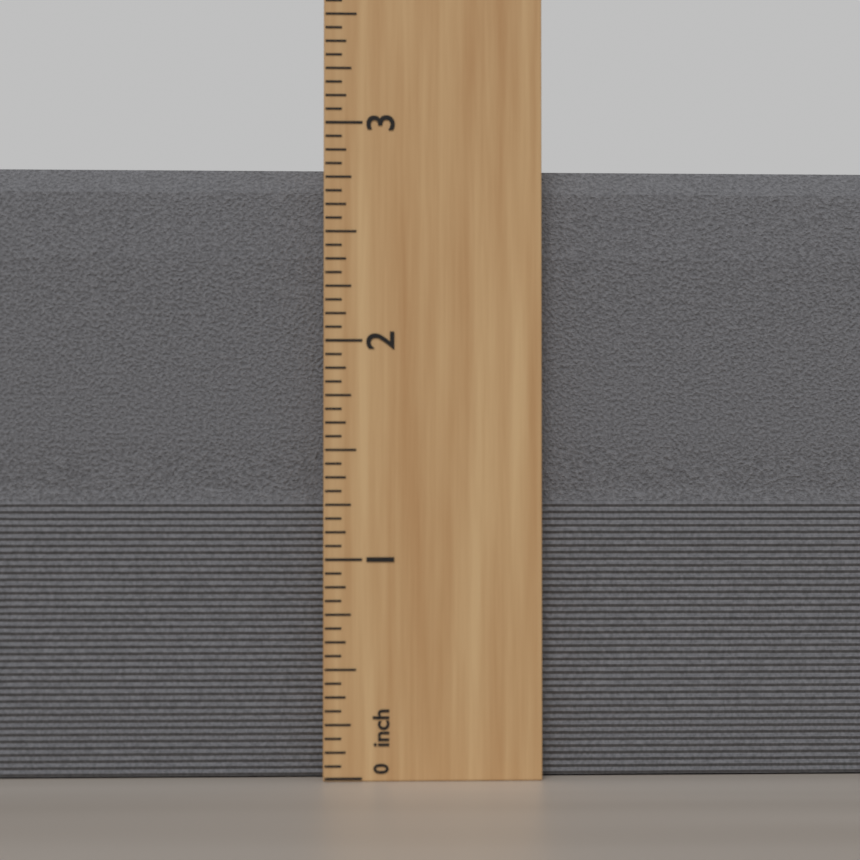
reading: 2.8125 inch
